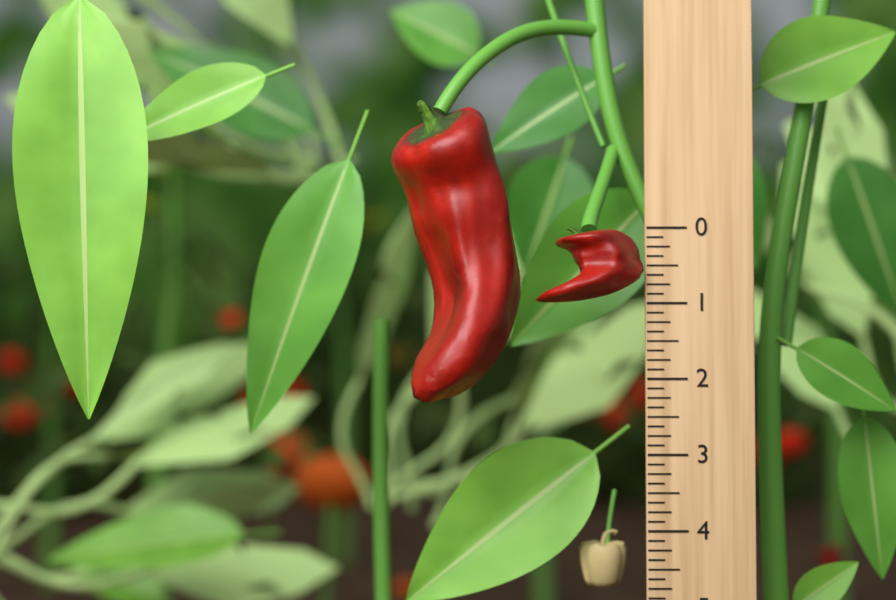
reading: 1.000 (no unit)
